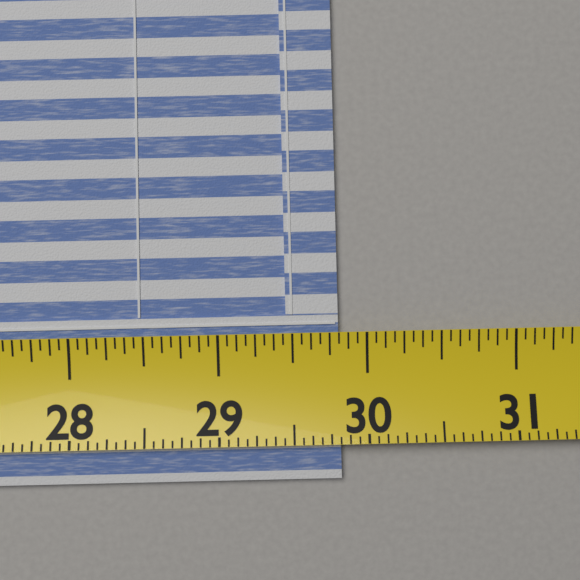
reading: 29.8125 (no unit)
